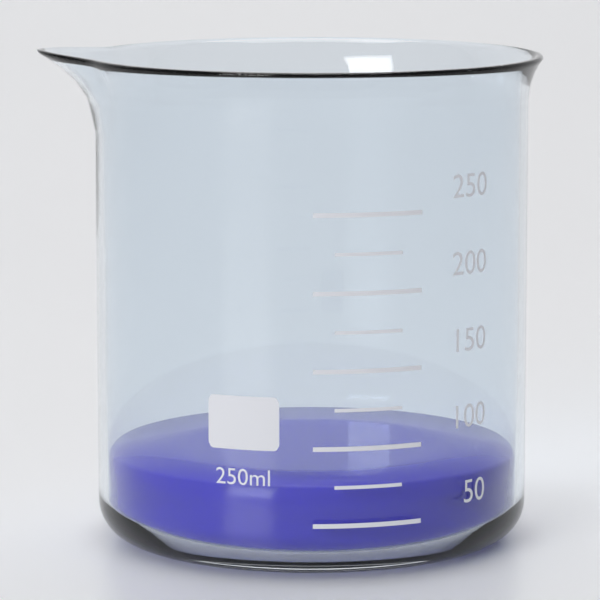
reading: 75 ml
